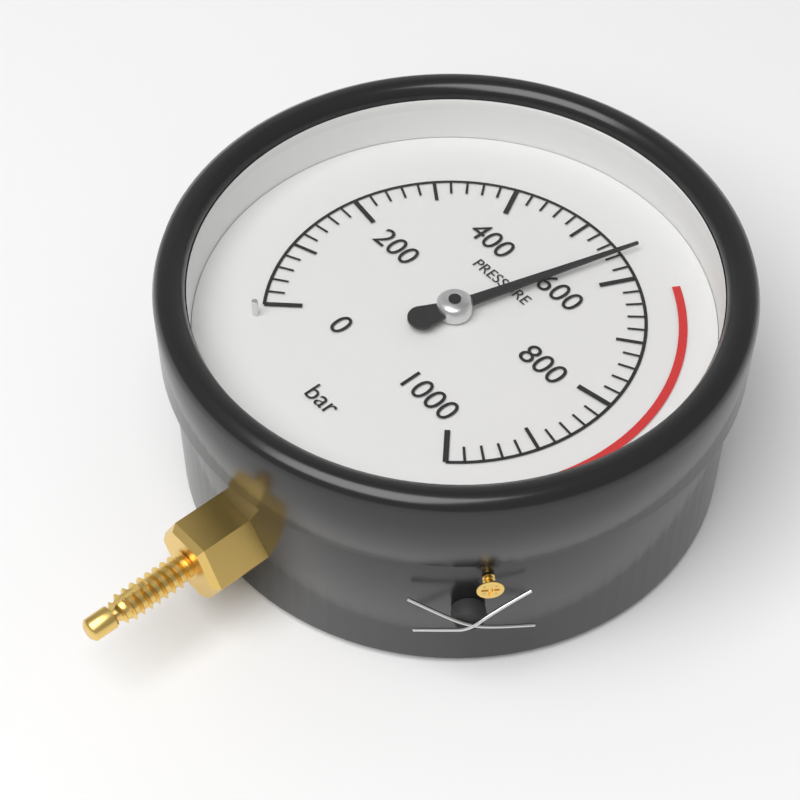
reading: 560 bar
